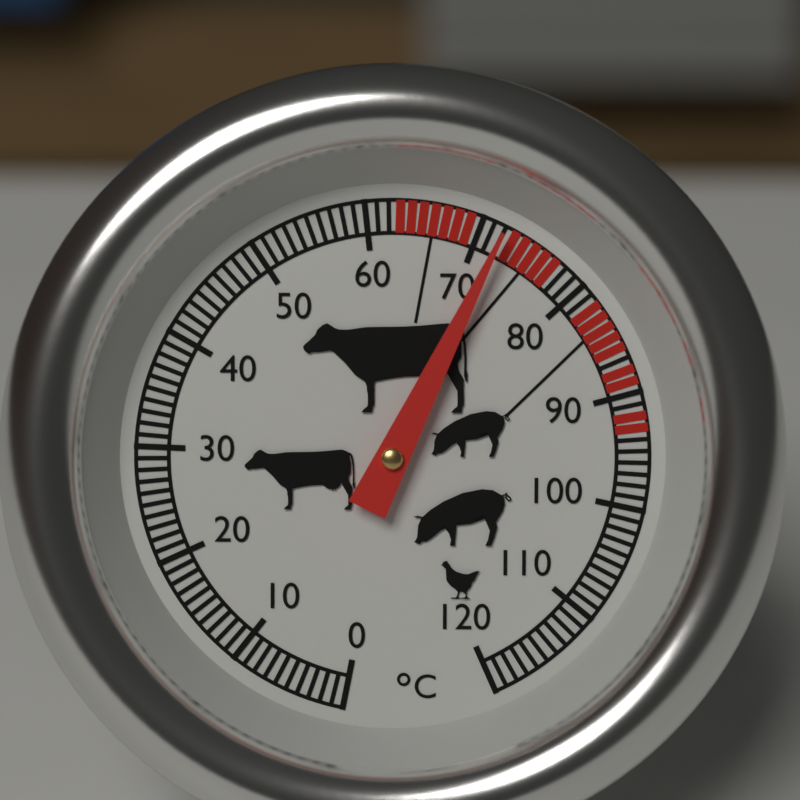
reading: 72 °C
